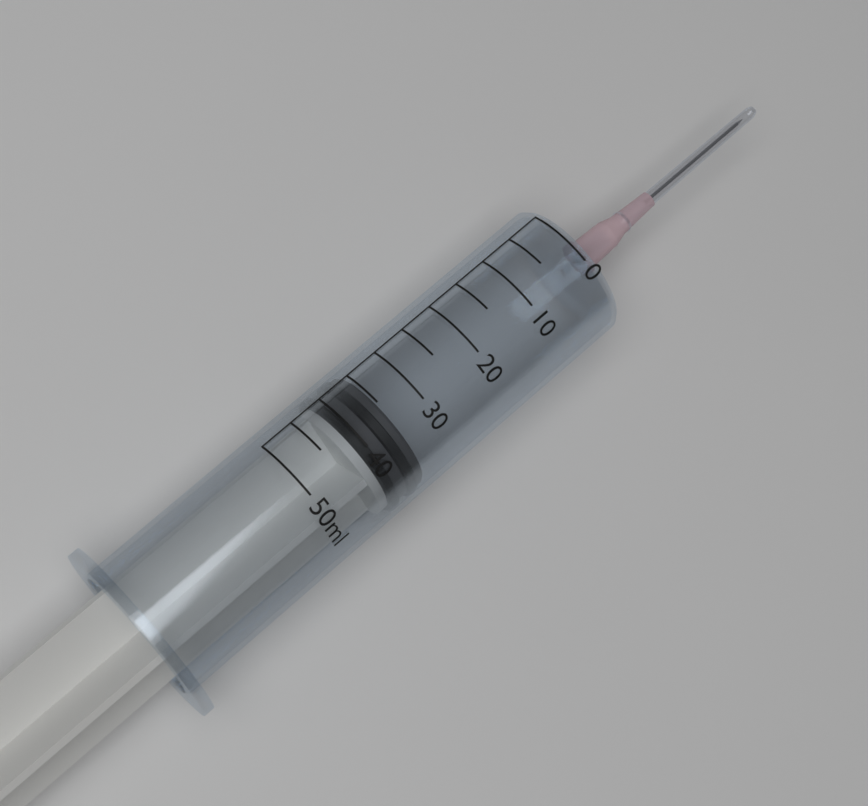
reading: 35 ml
